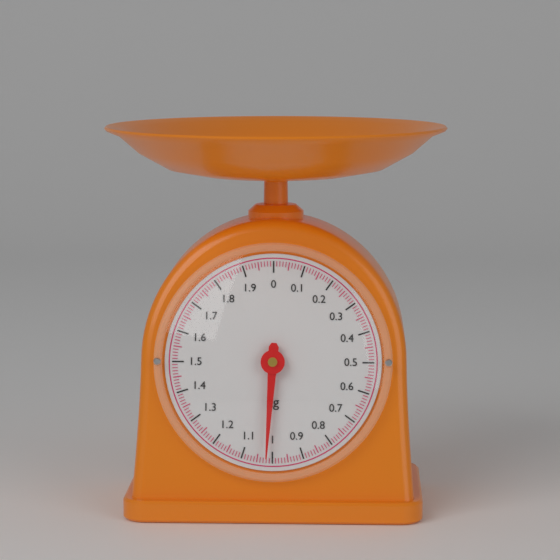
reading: 1.02 kg
